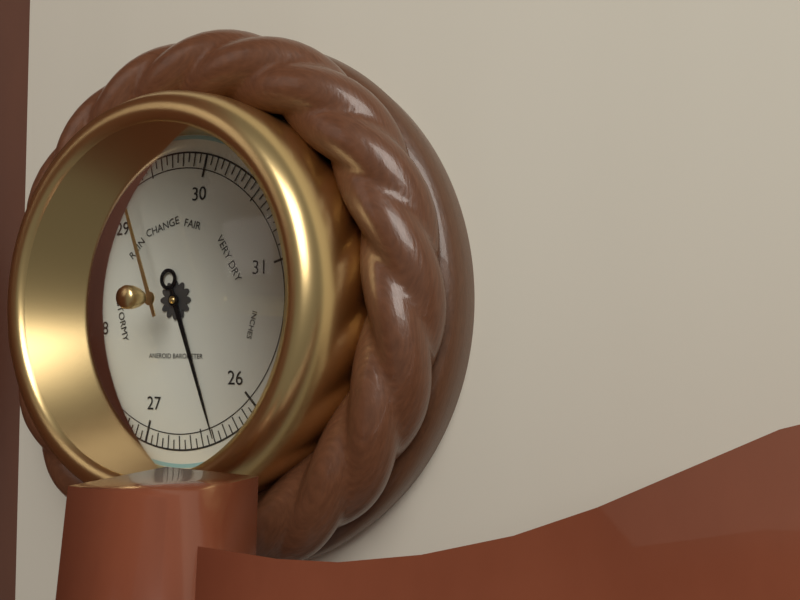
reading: 26.40 inHg
